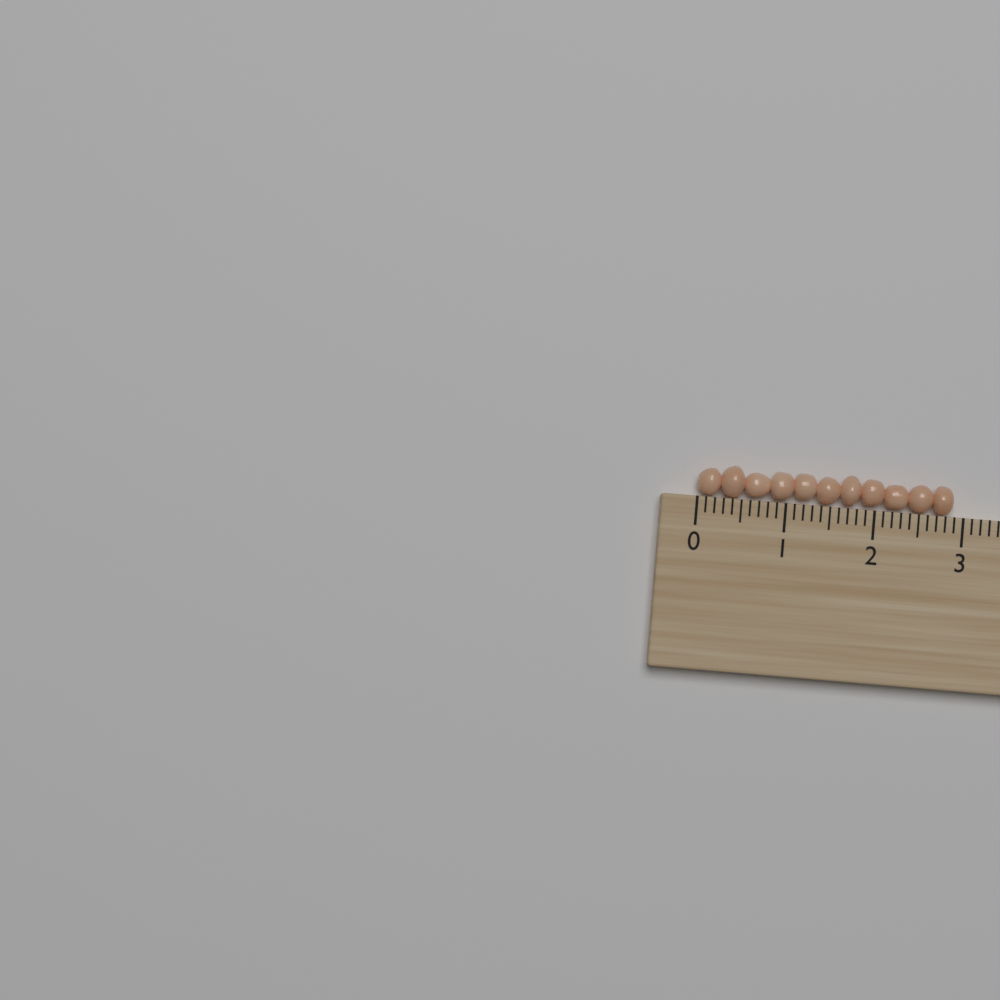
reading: 2.9 (no unit)
